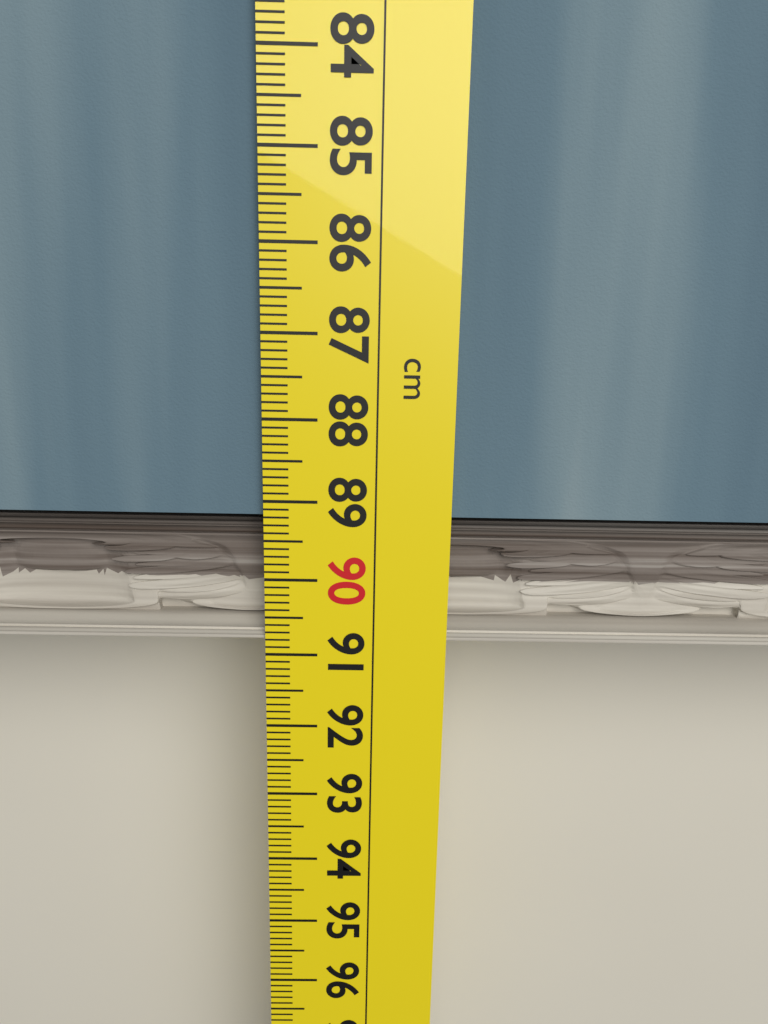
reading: 90.8 cm
